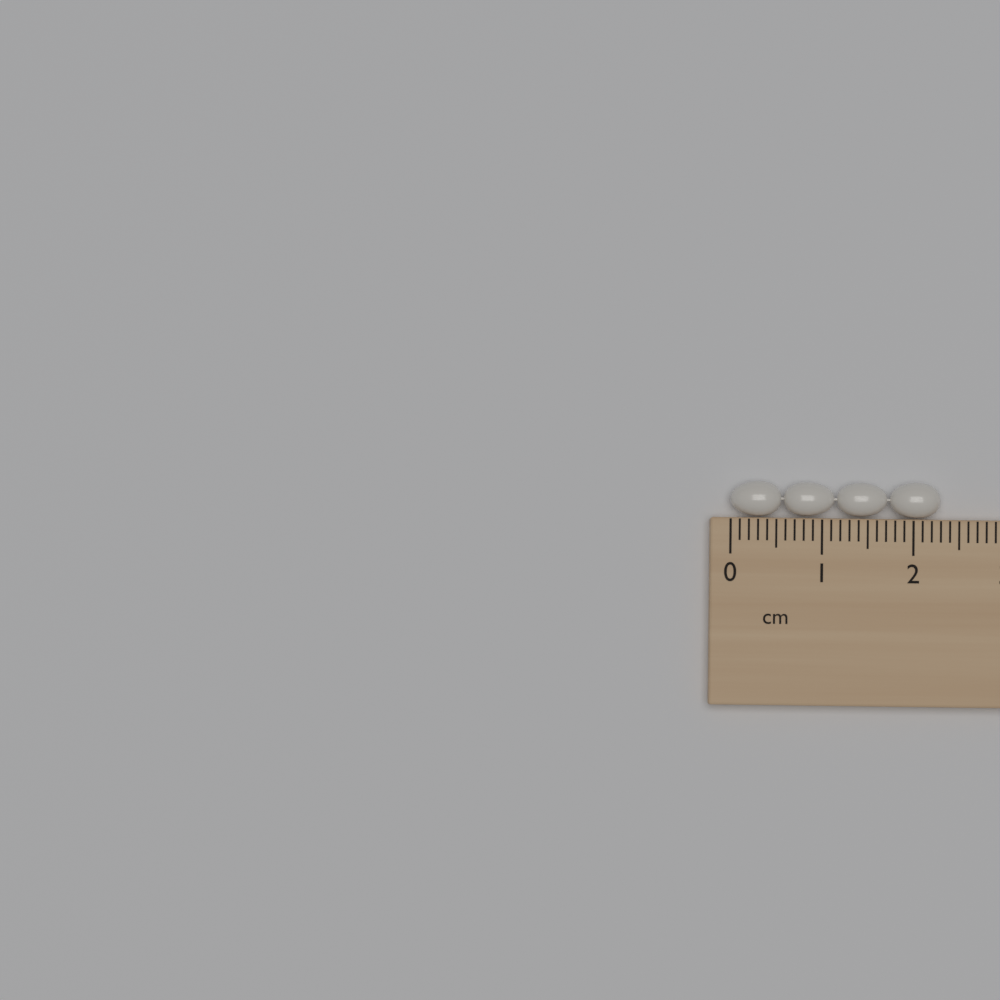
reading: 2.3 cm
